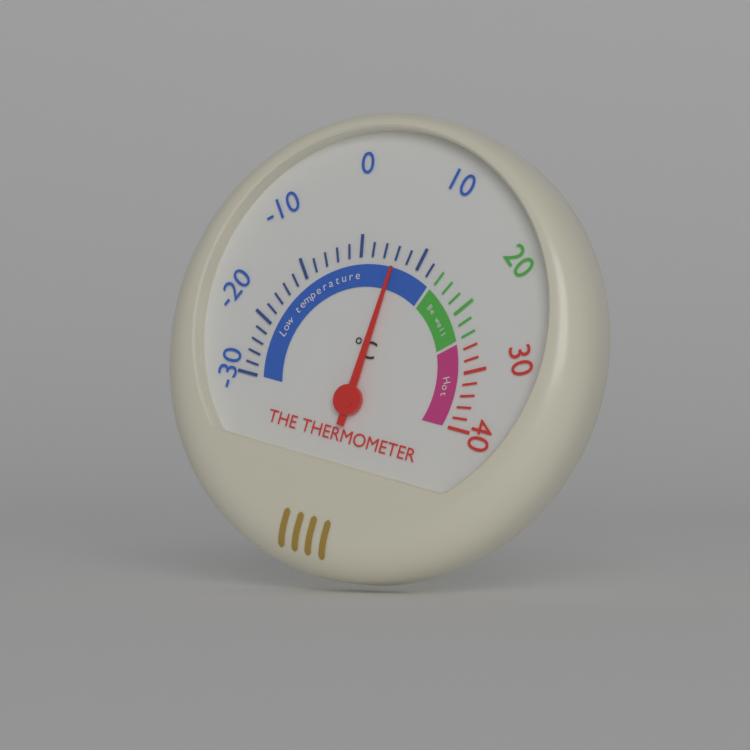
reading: 6 °C
